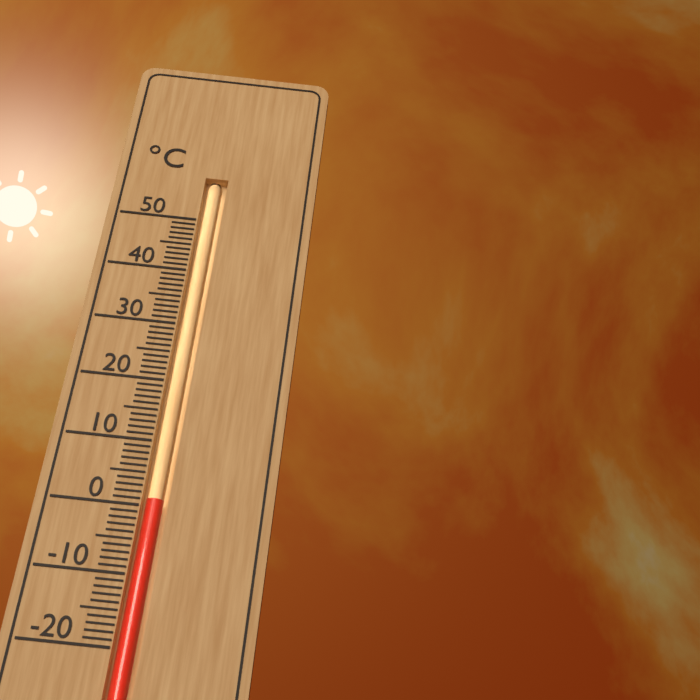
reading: 1 °C
